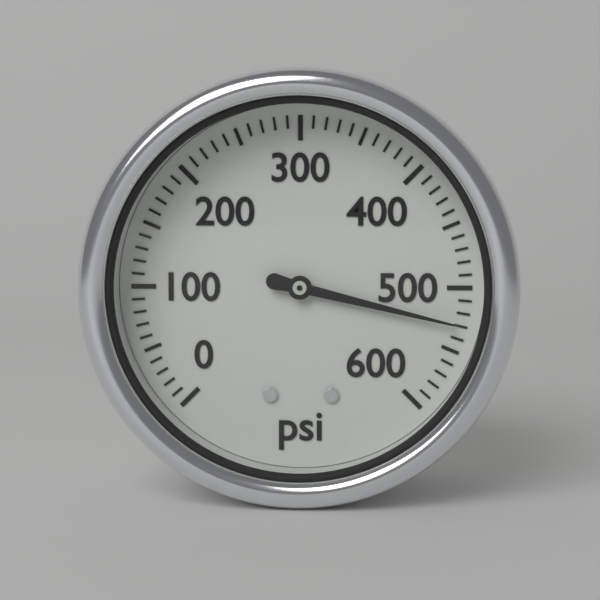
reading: 530 psi
